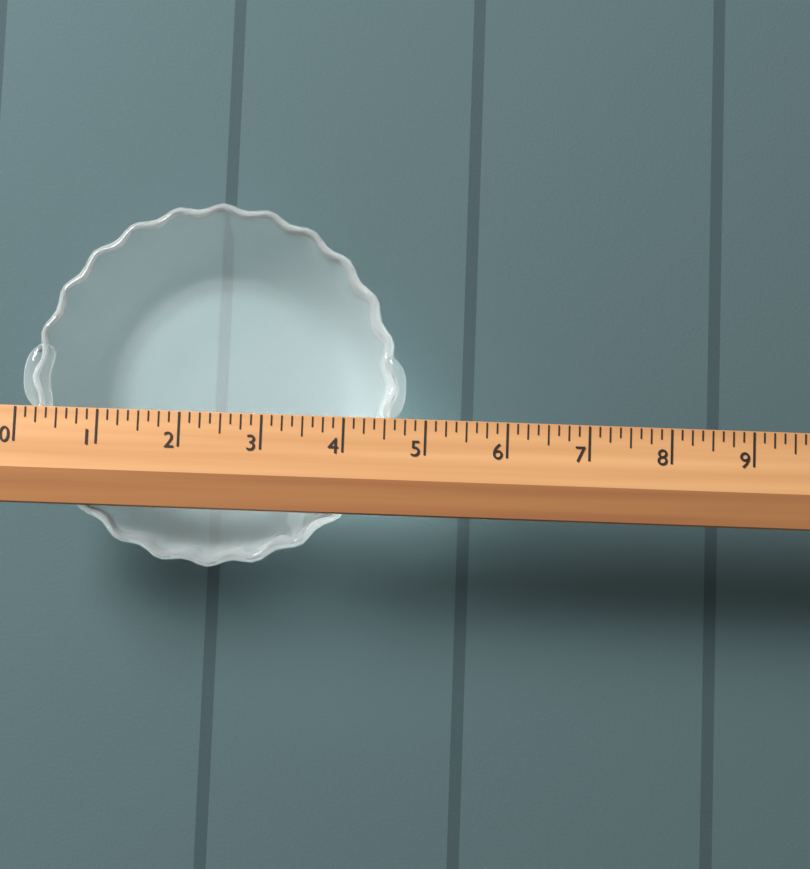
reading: 4.750 (no unit)
